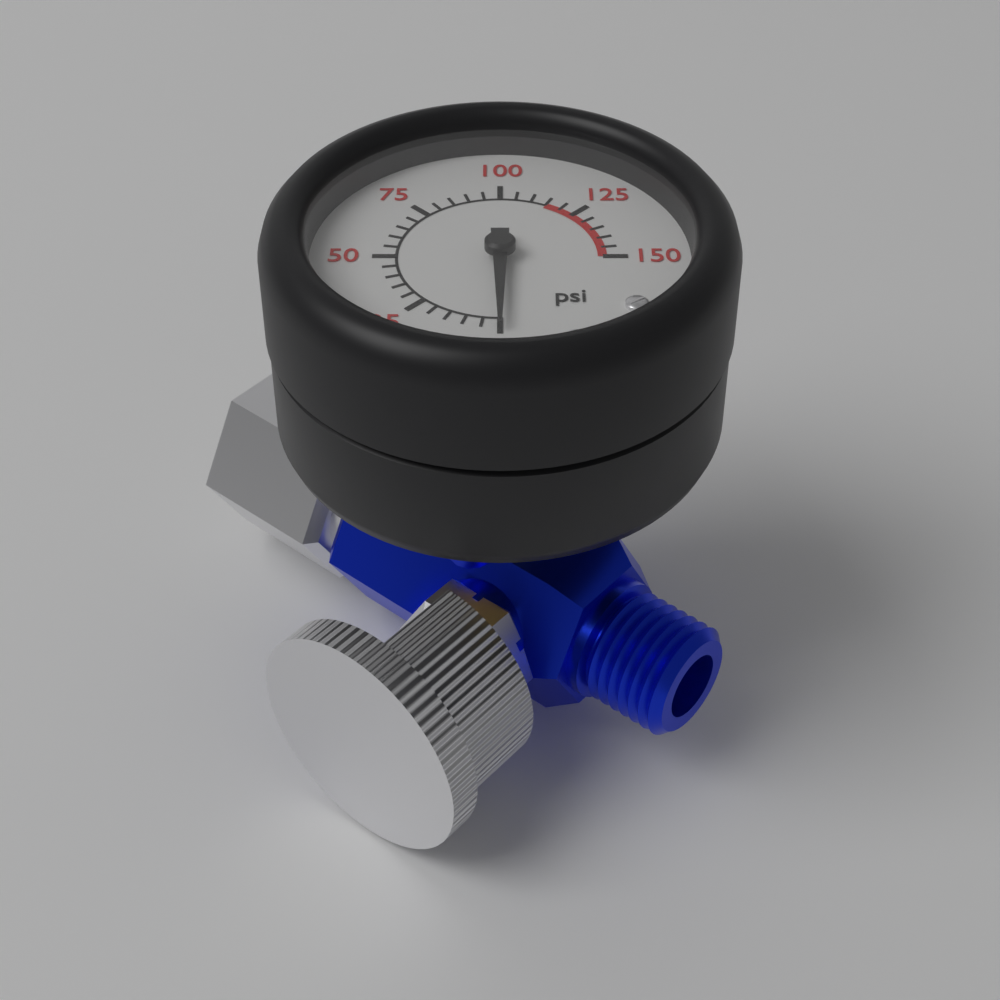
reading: 0 psi
